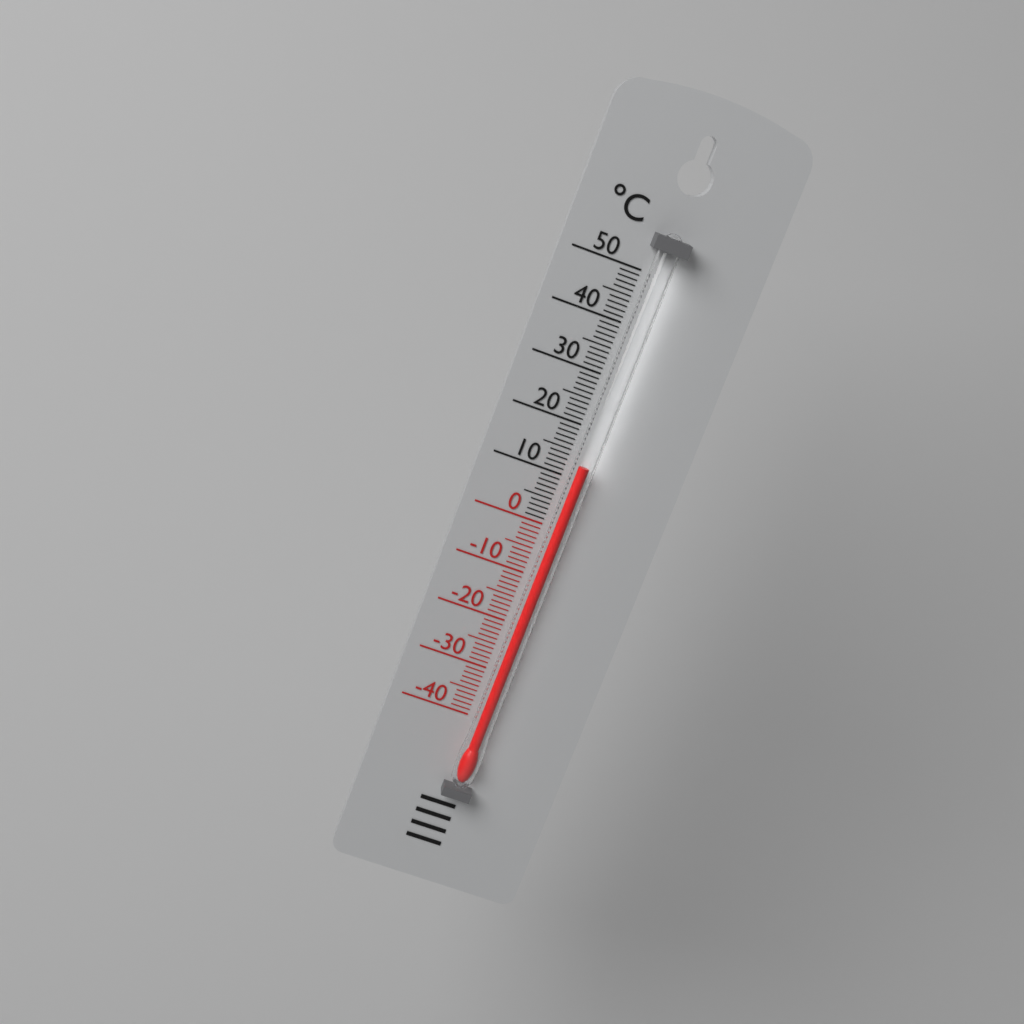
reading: 13 °C
